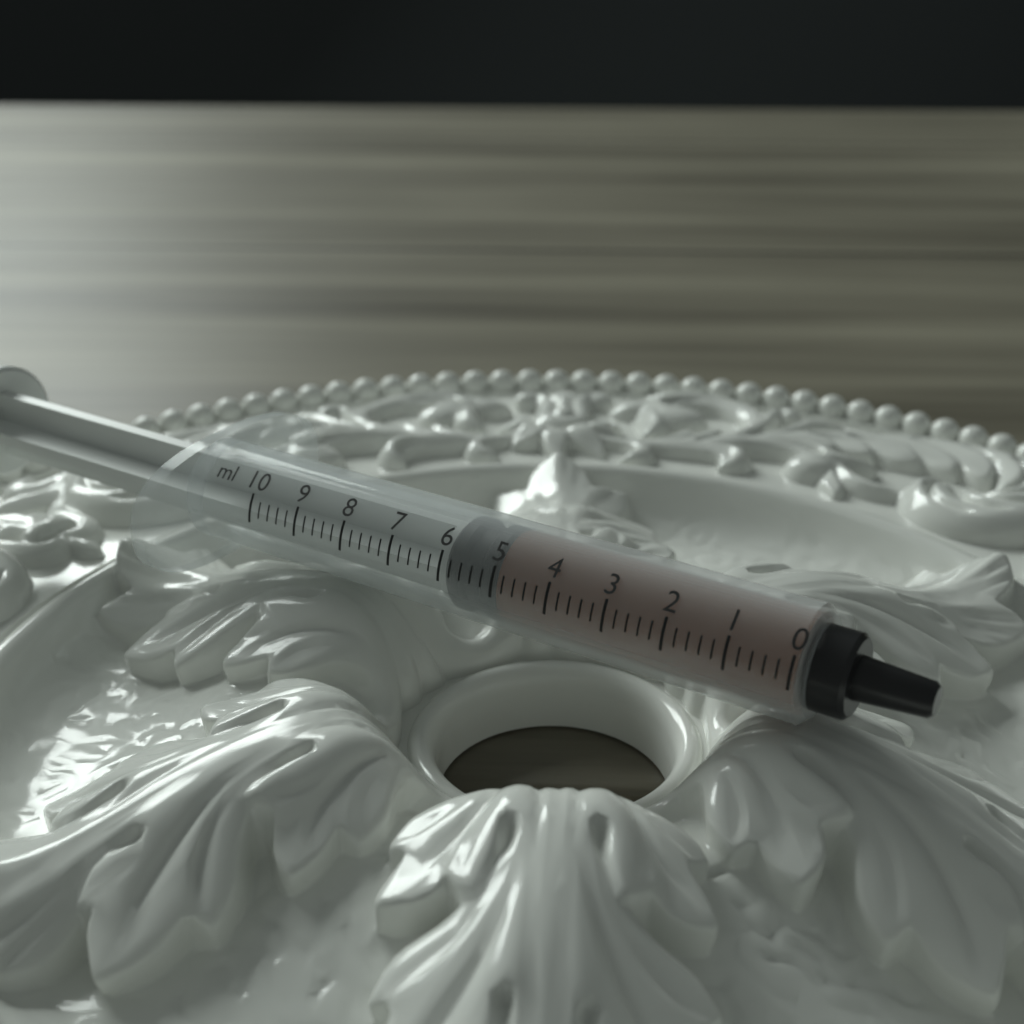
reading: 5.0 ml
